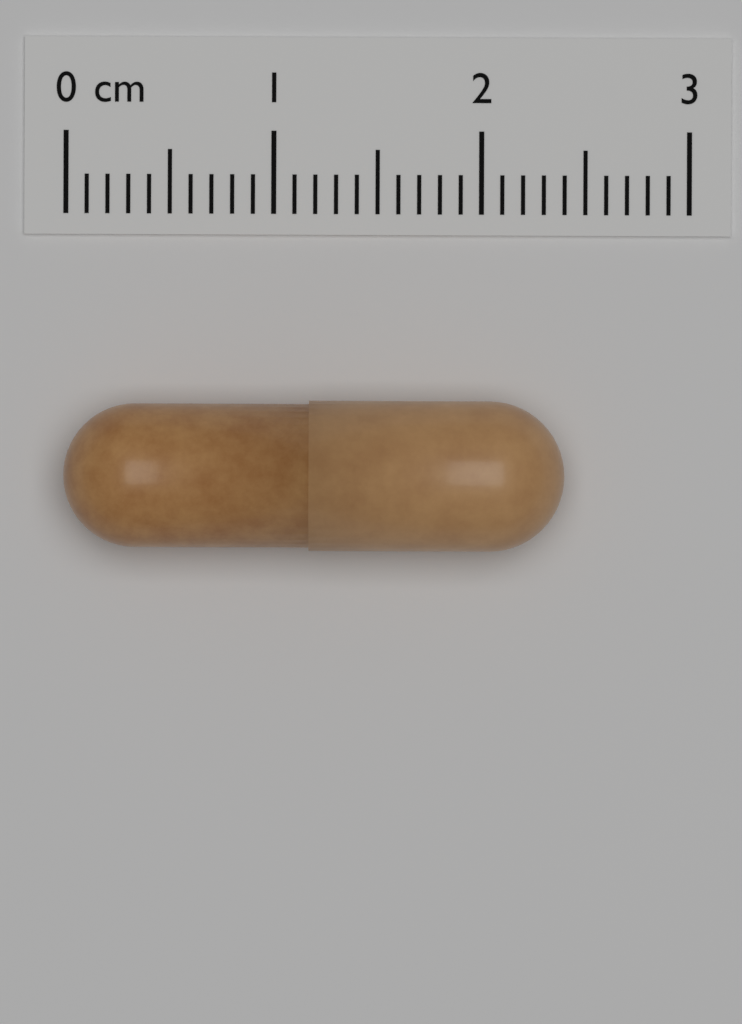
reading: 2.4 cm
